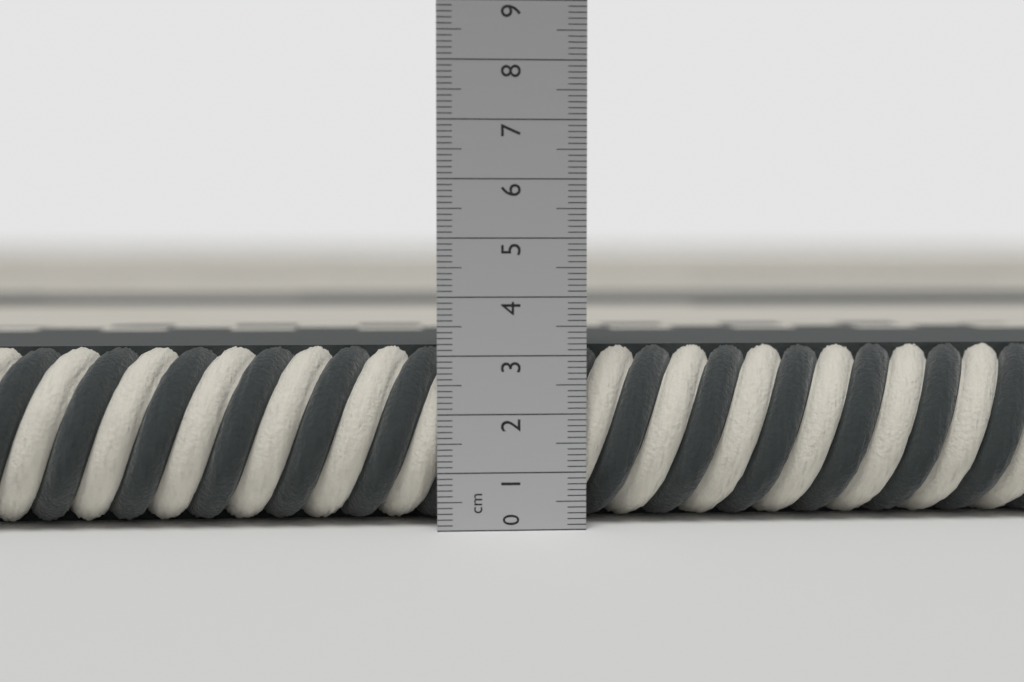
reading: 3.1 cm
